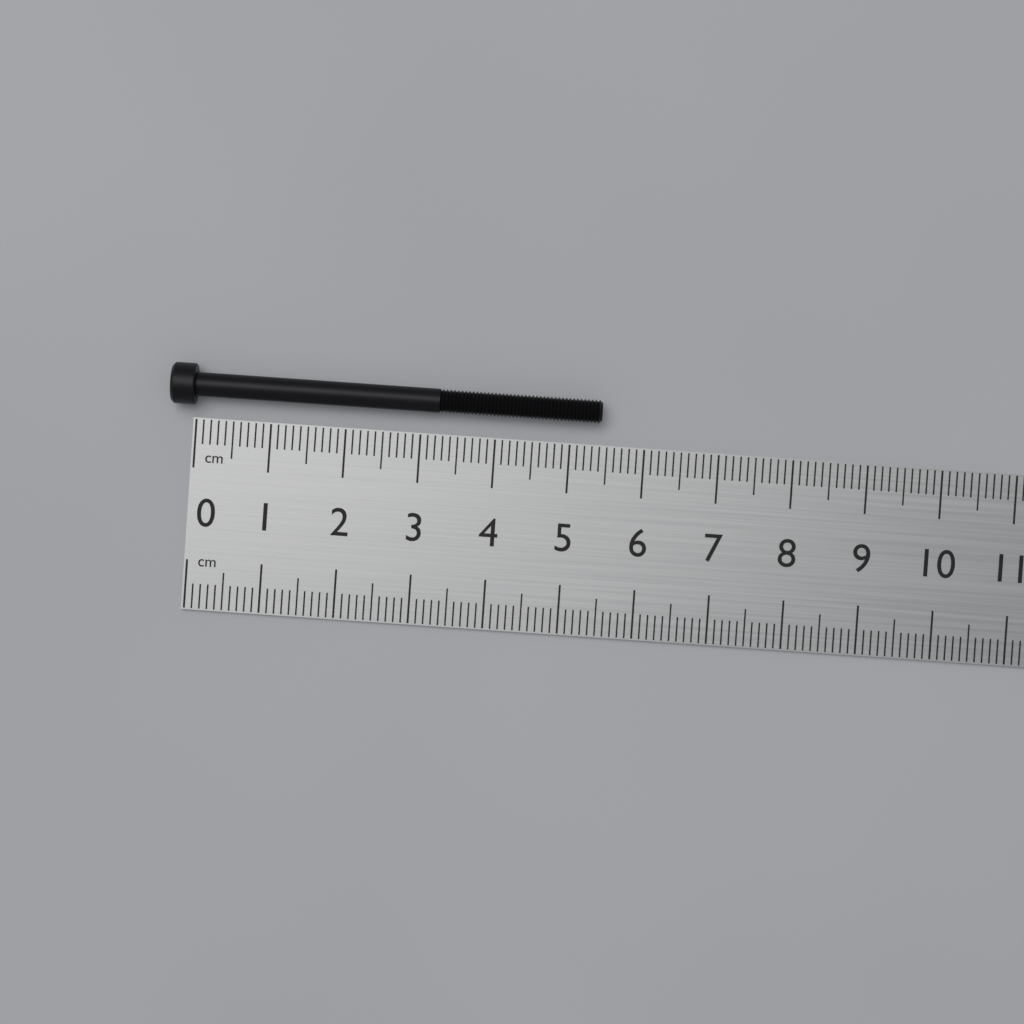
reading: 5.4 cm
